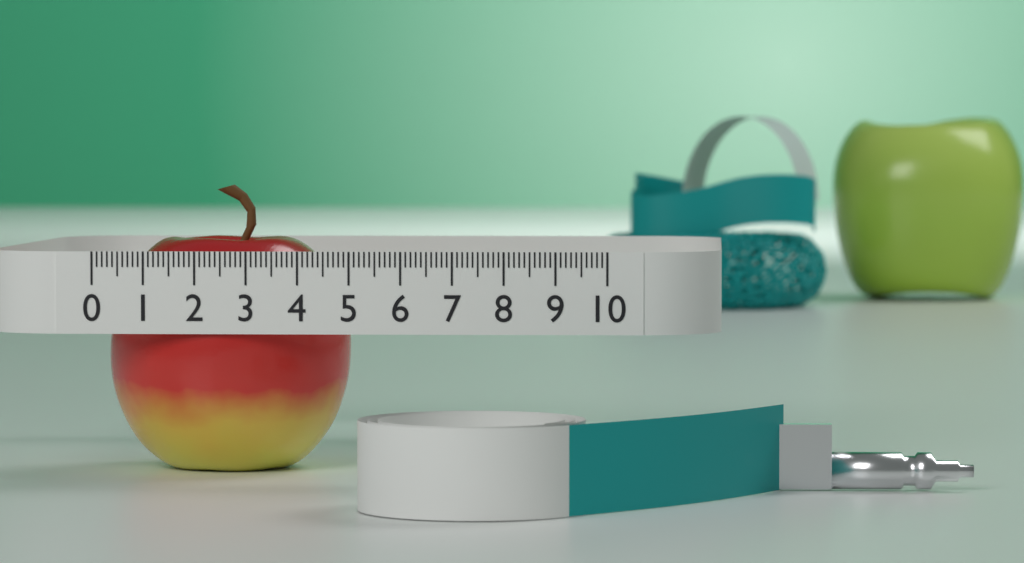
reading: 4.8 (no unit)
